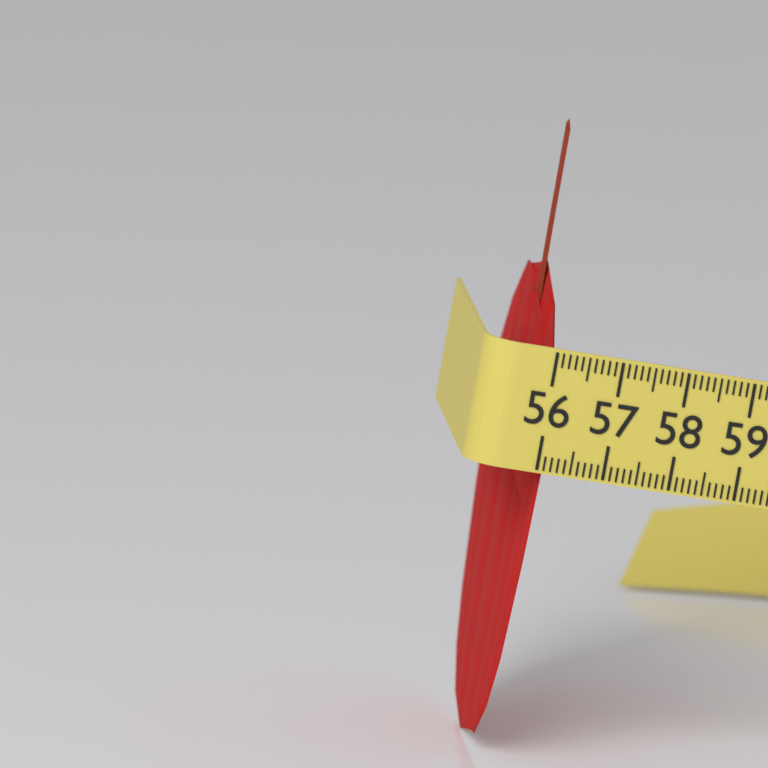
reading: 56.2 (no unit)
